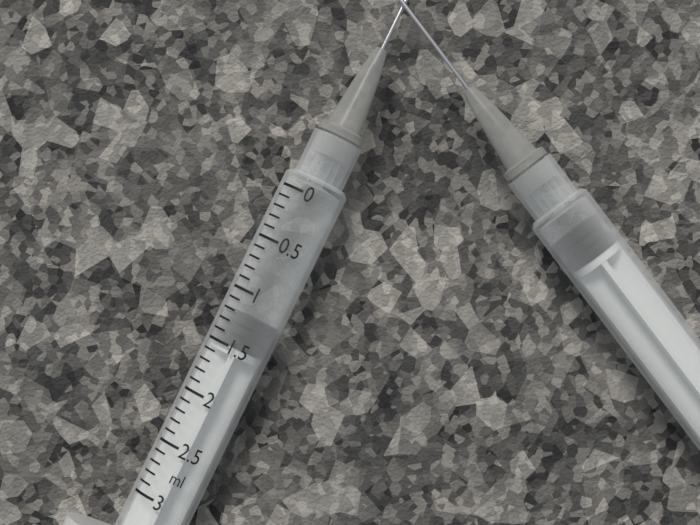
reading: 1.2 ml
